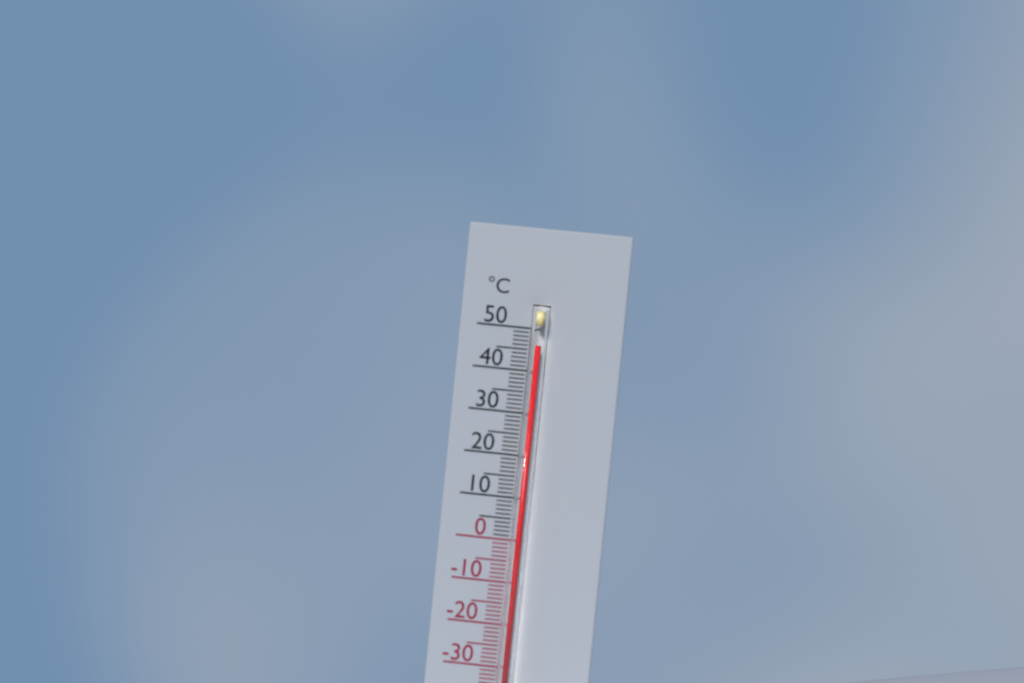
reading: 46 °C
